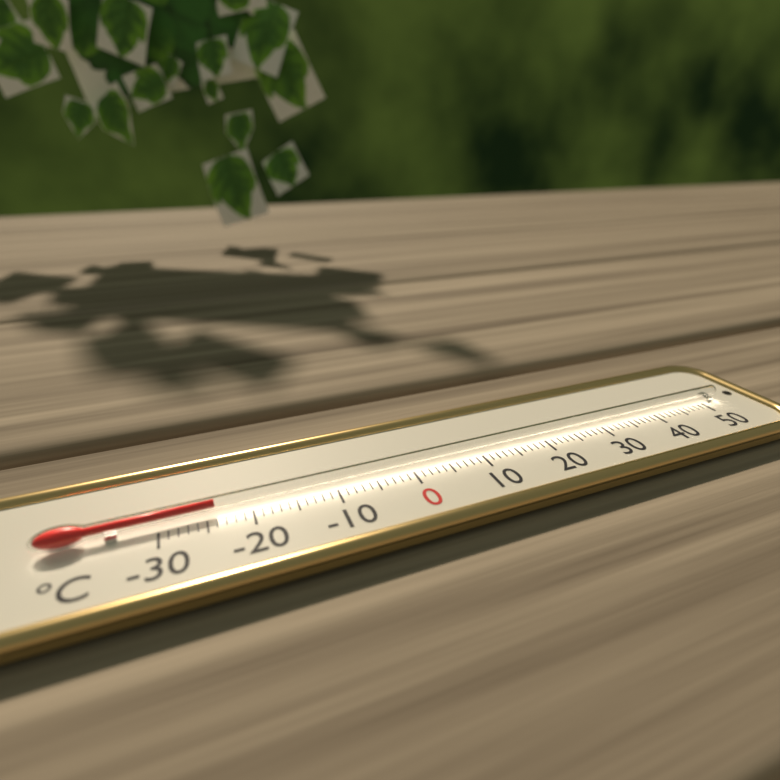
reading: -24 °C
